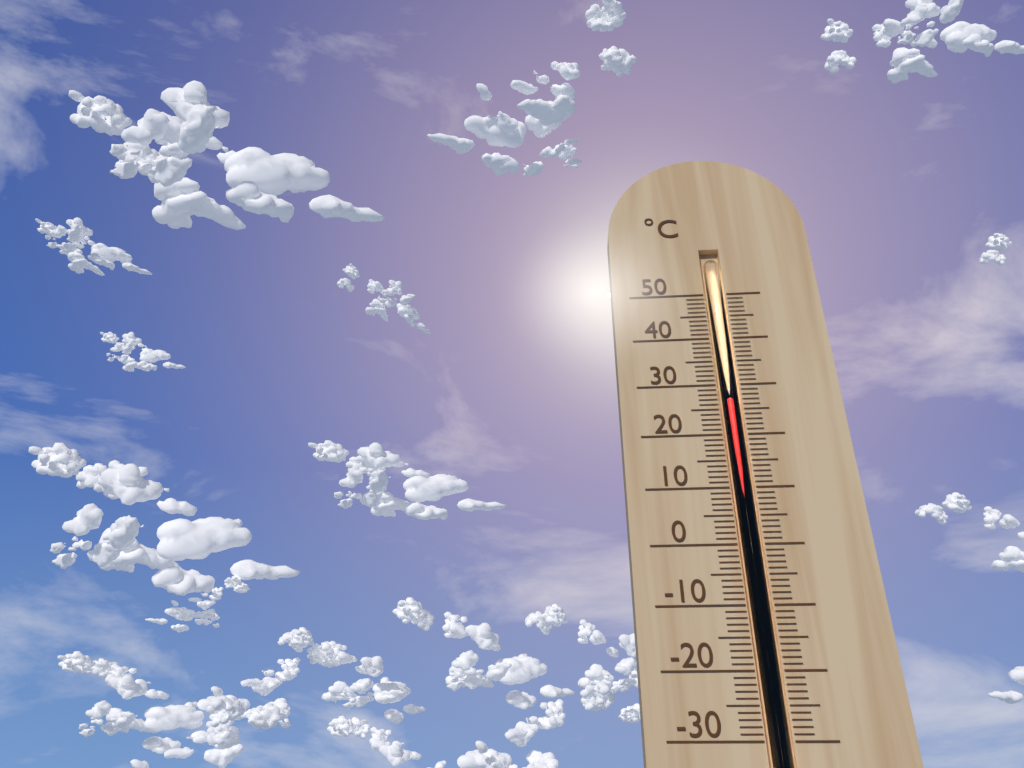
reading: 27 °C
